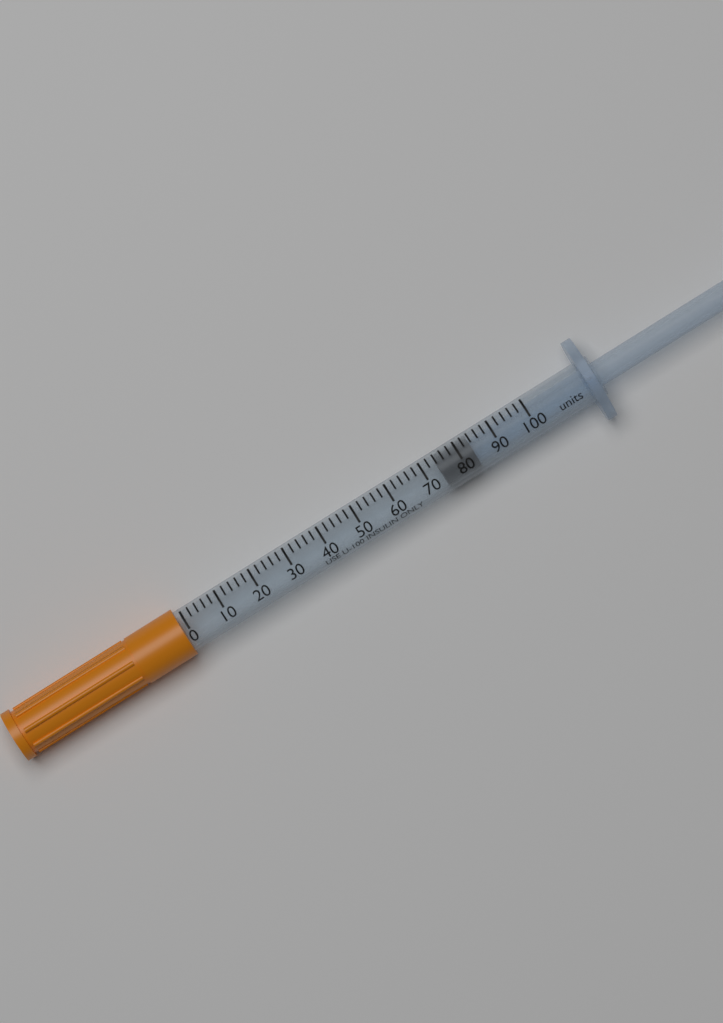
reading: 74 units
